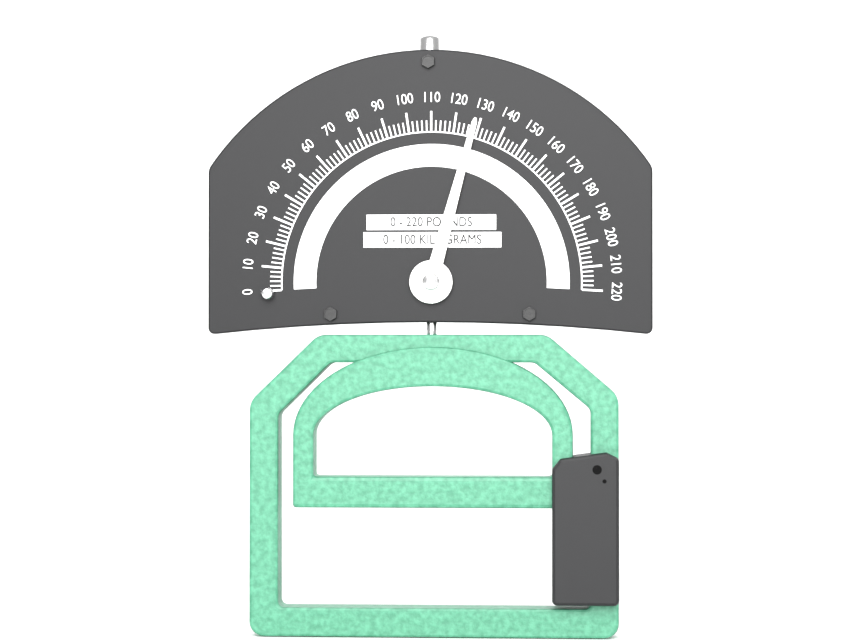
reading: 128 lb
